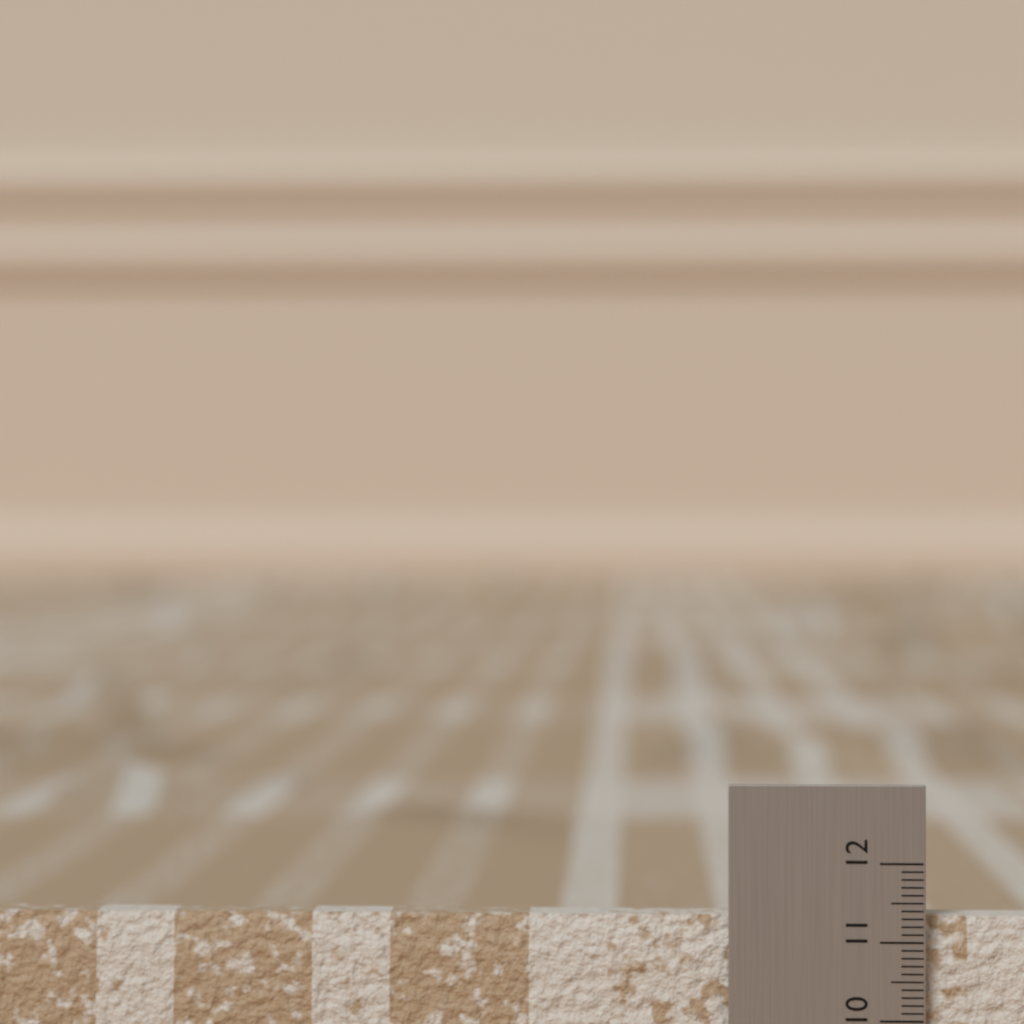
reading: 11.3 (no unit)
